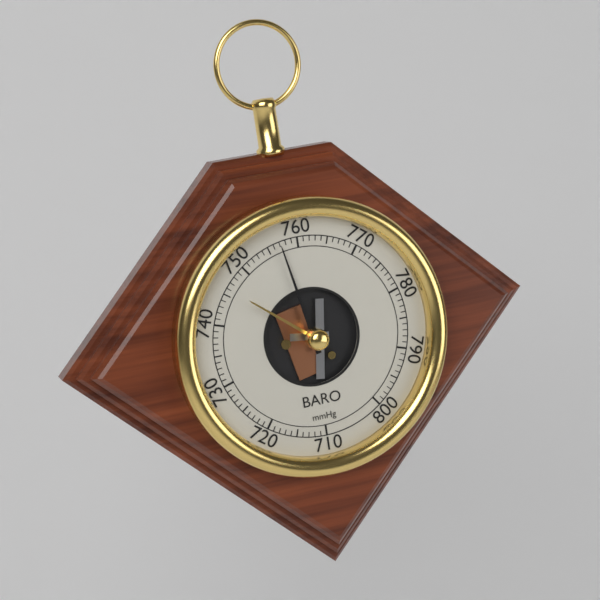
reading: 757 mmHg
